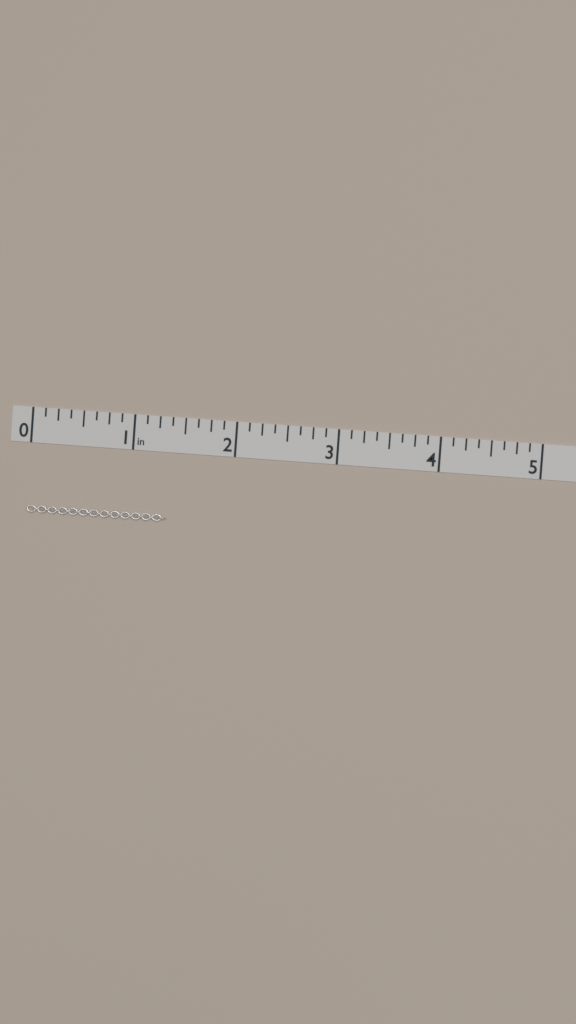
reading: 1.375 in
